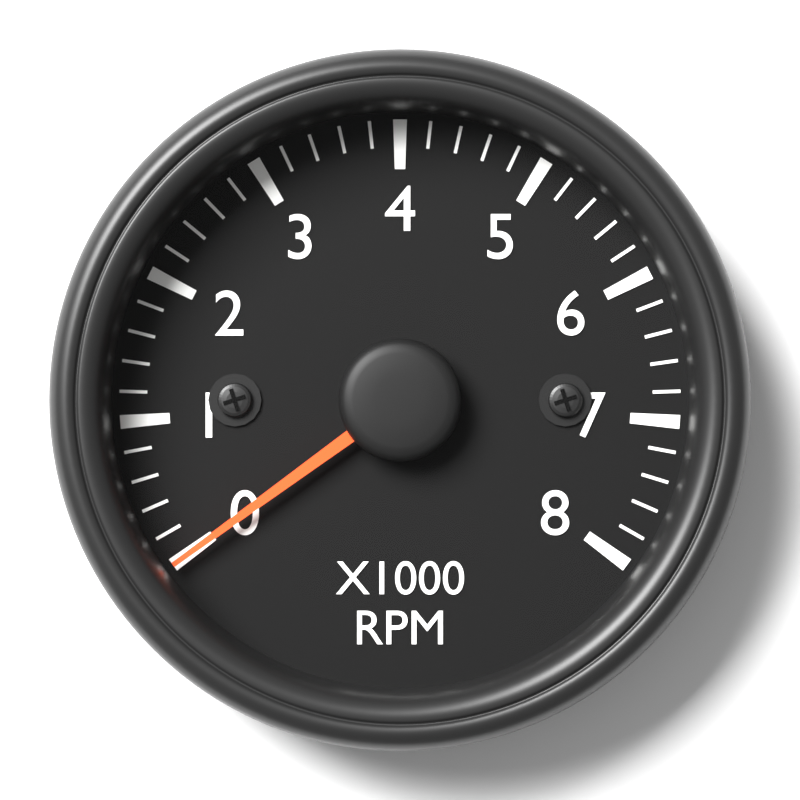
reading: 0 RPM
